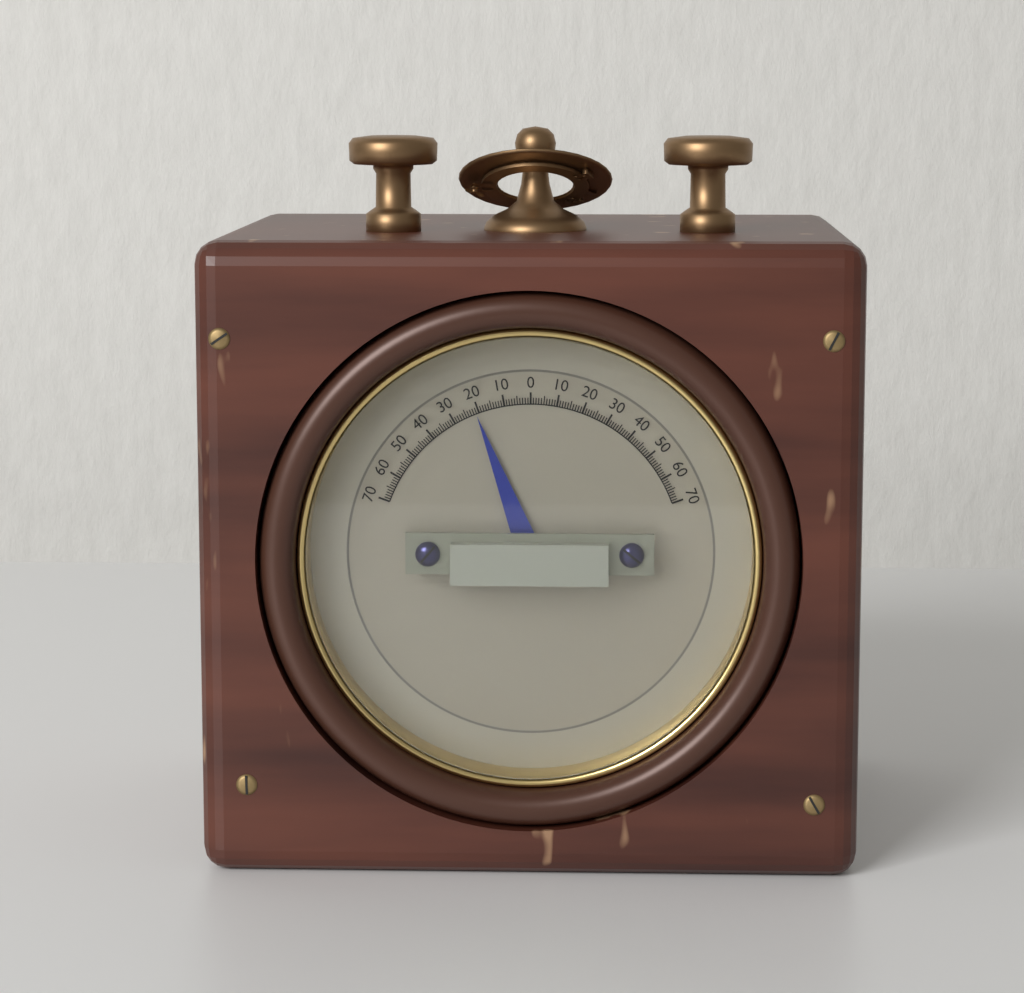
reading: -21 (no unit)
